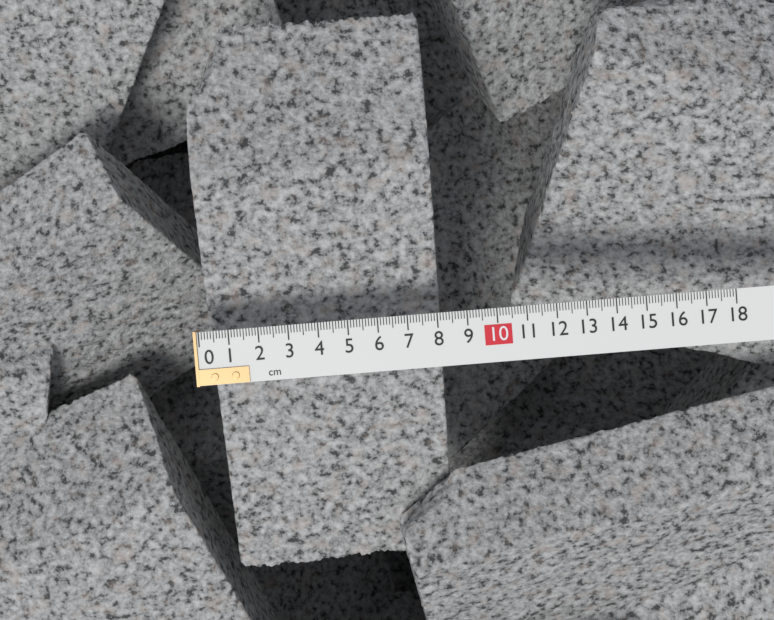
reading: 8.2 cm
